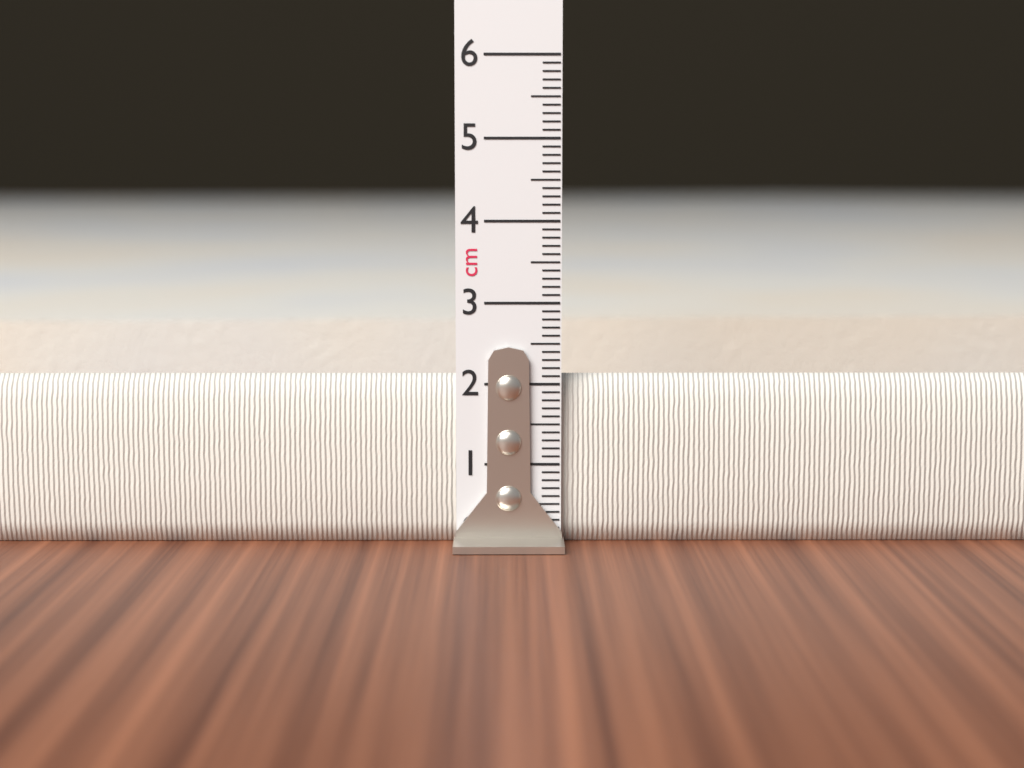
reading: 2.1 cm
